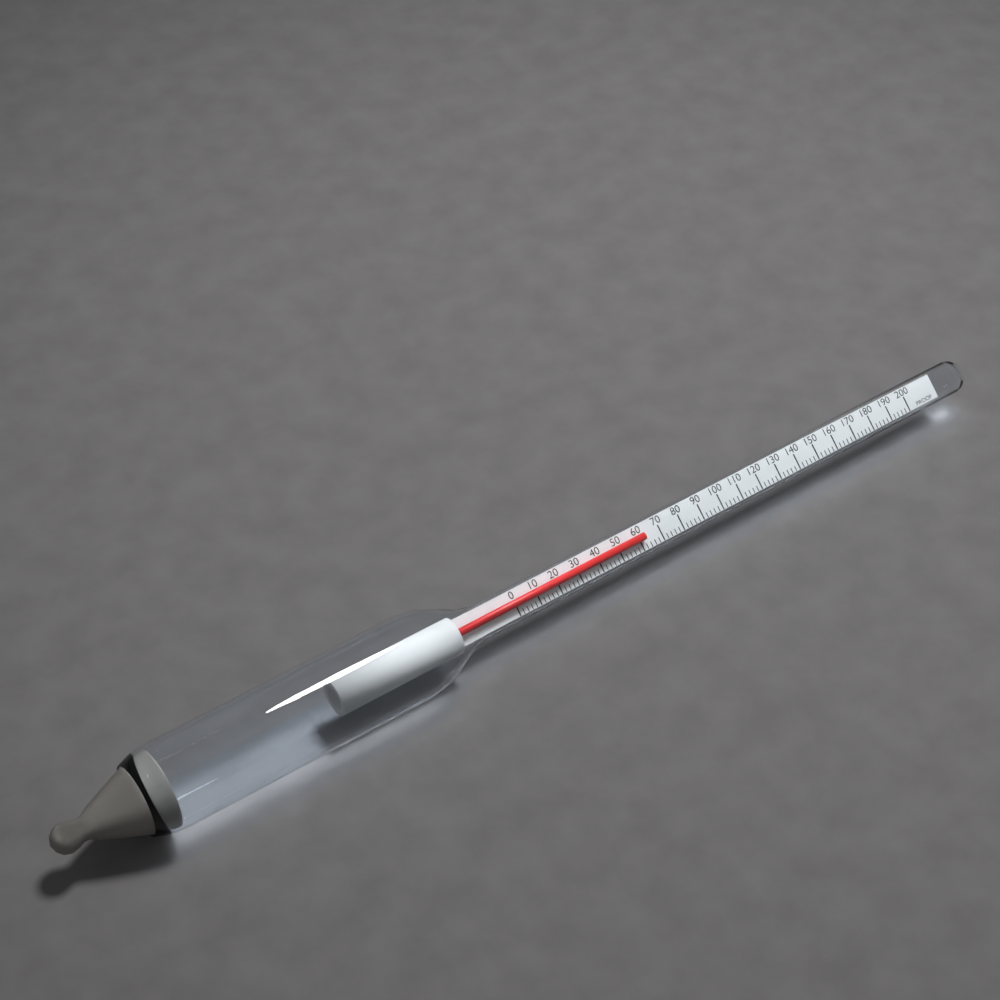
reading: 62 proof
